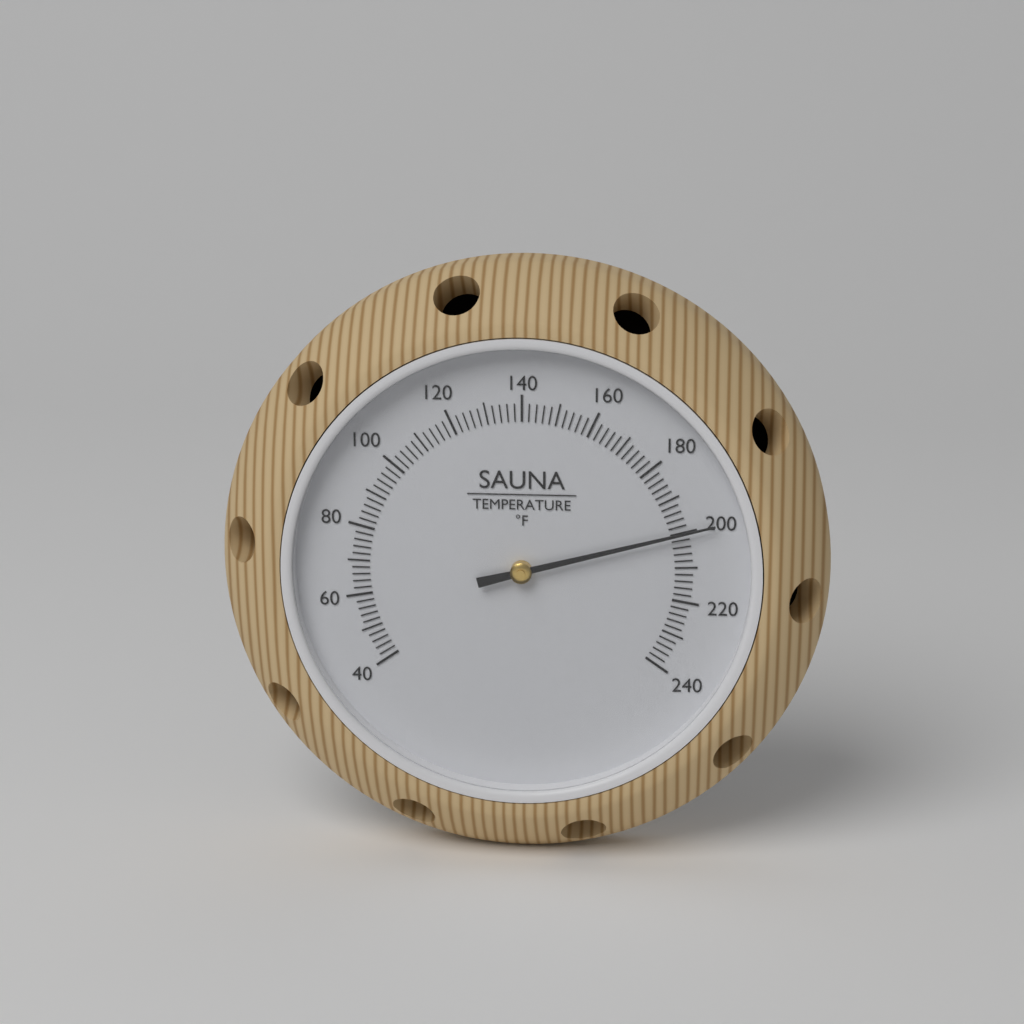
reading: 200 °F
